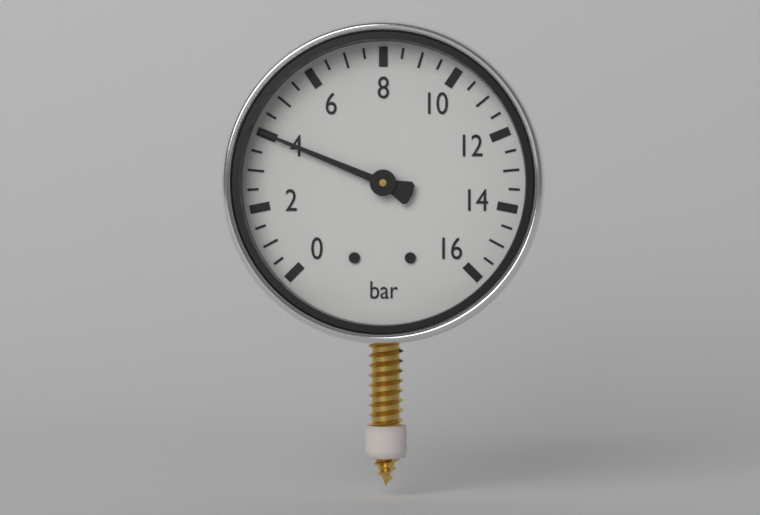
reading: 4.0 bar
